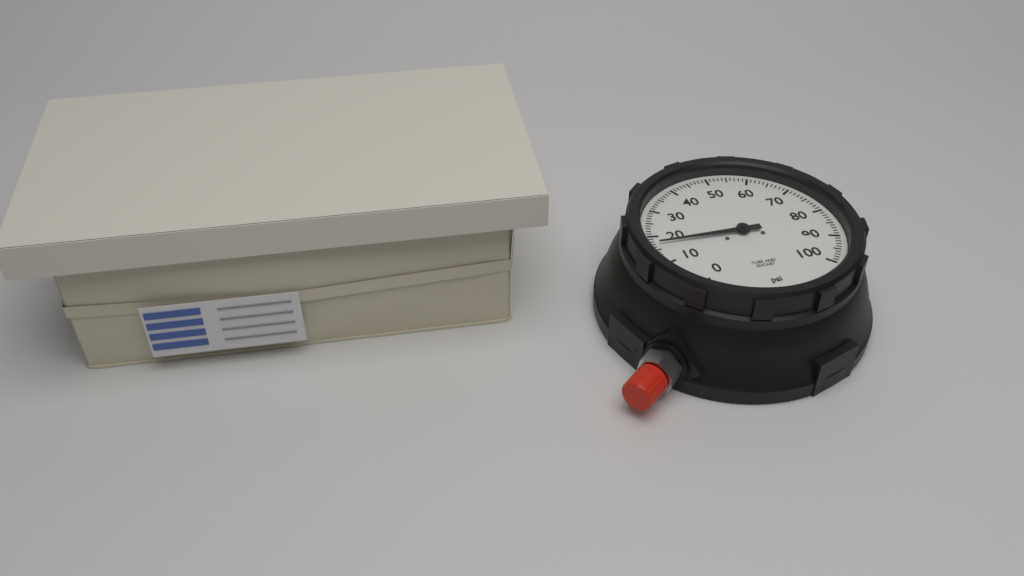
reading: 17 psi
